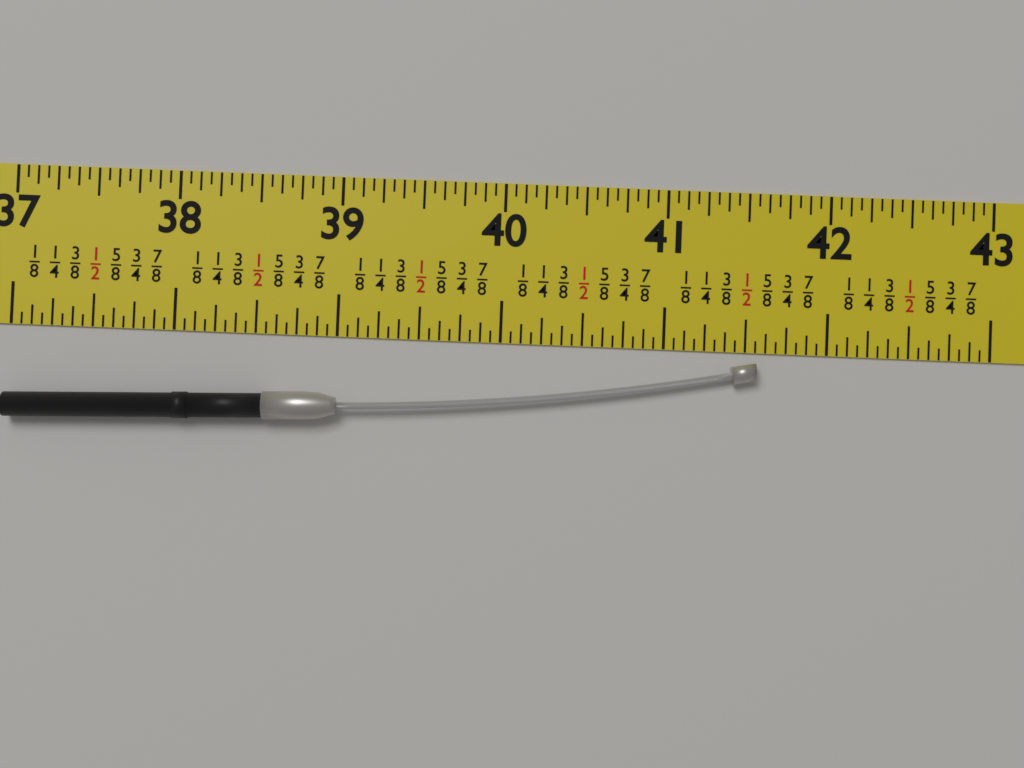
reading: 41.5625 in
